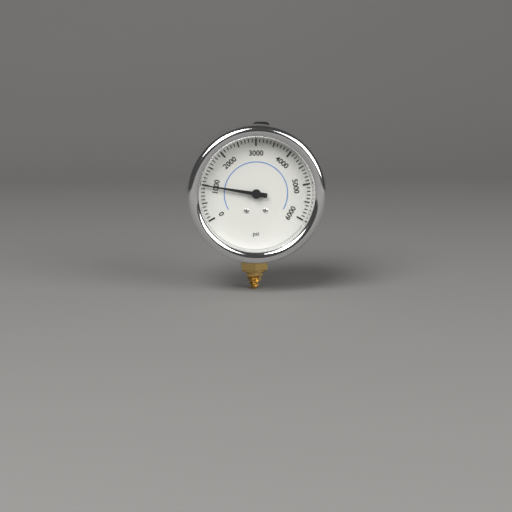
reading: 1000 psi
